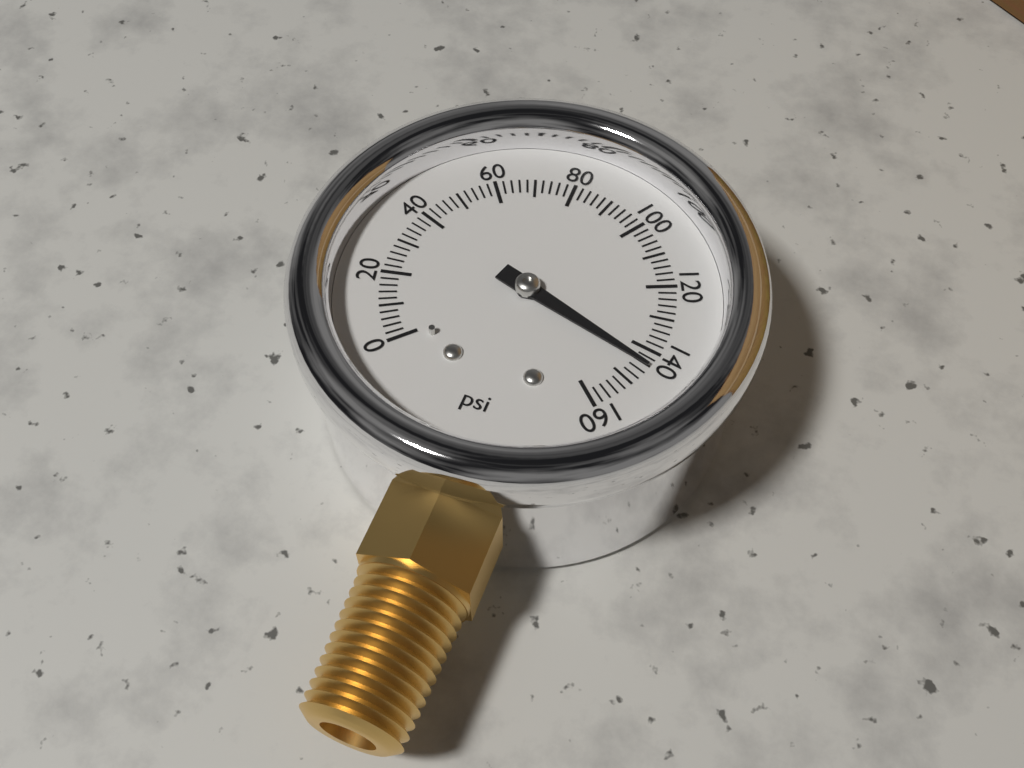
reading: 144 psi
